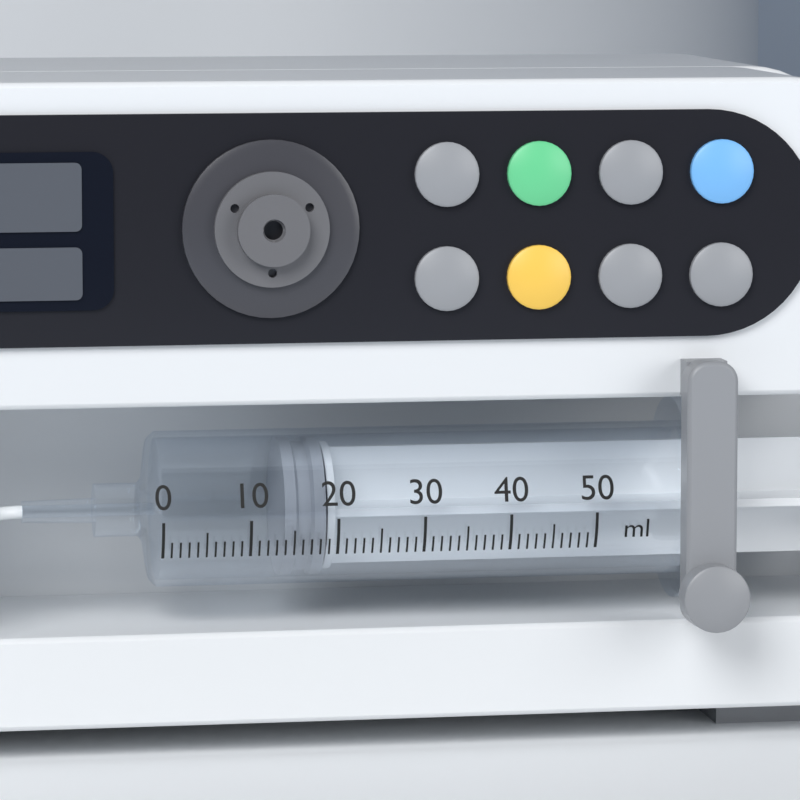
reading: 14 ml
